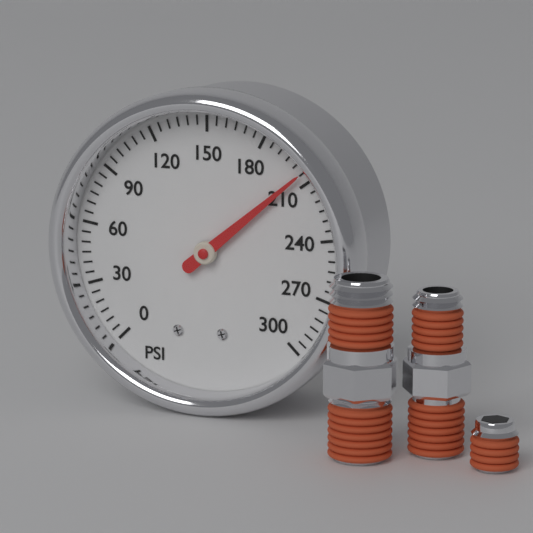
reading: 205 psi
